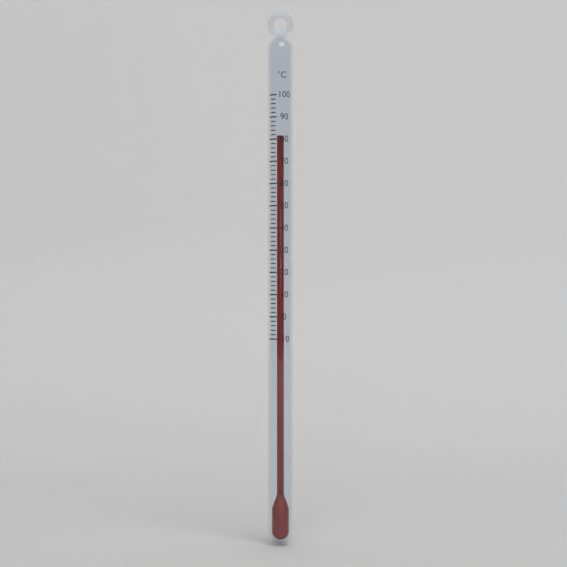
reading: 82 °C
